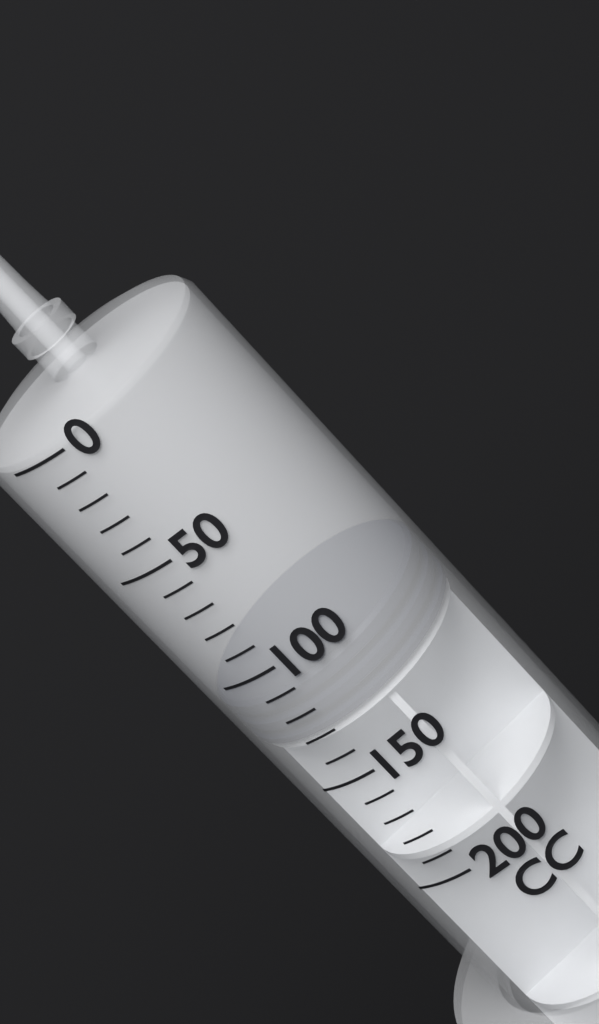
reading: 110 cc
